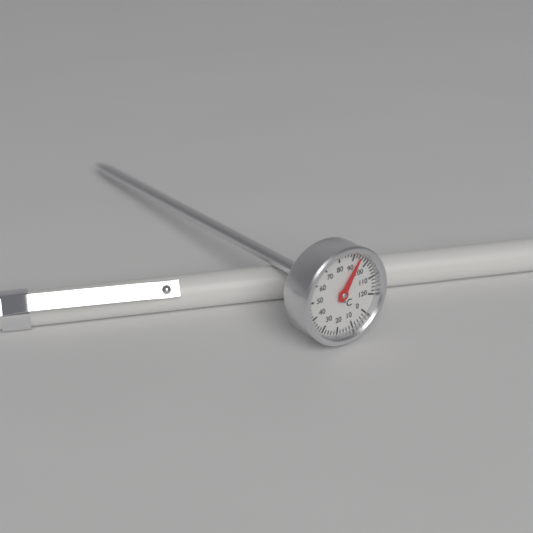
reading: 94 °C
